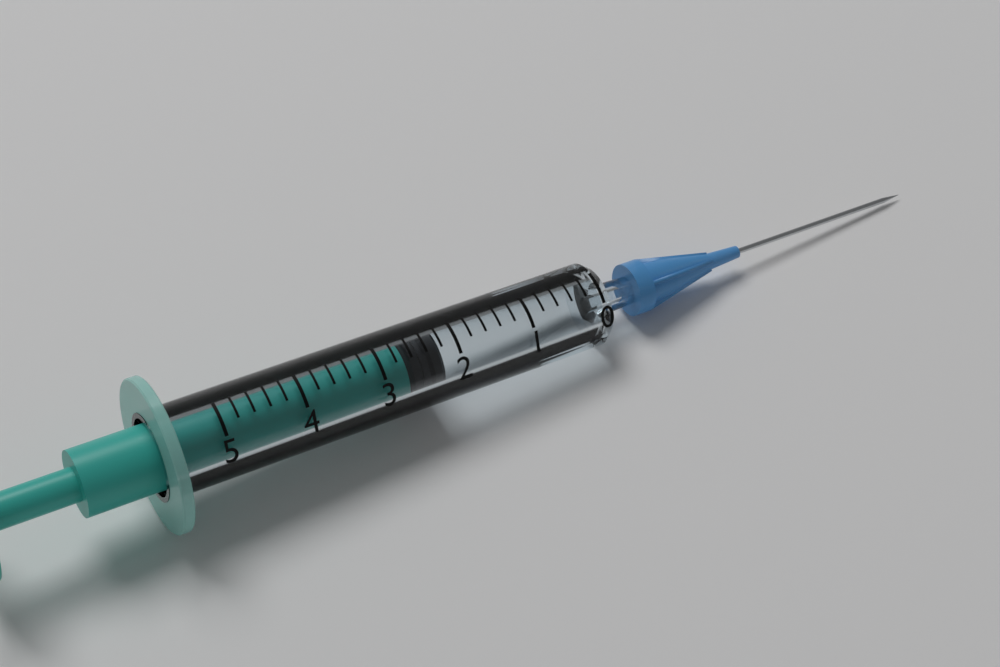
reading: 2.2 (no unit)
